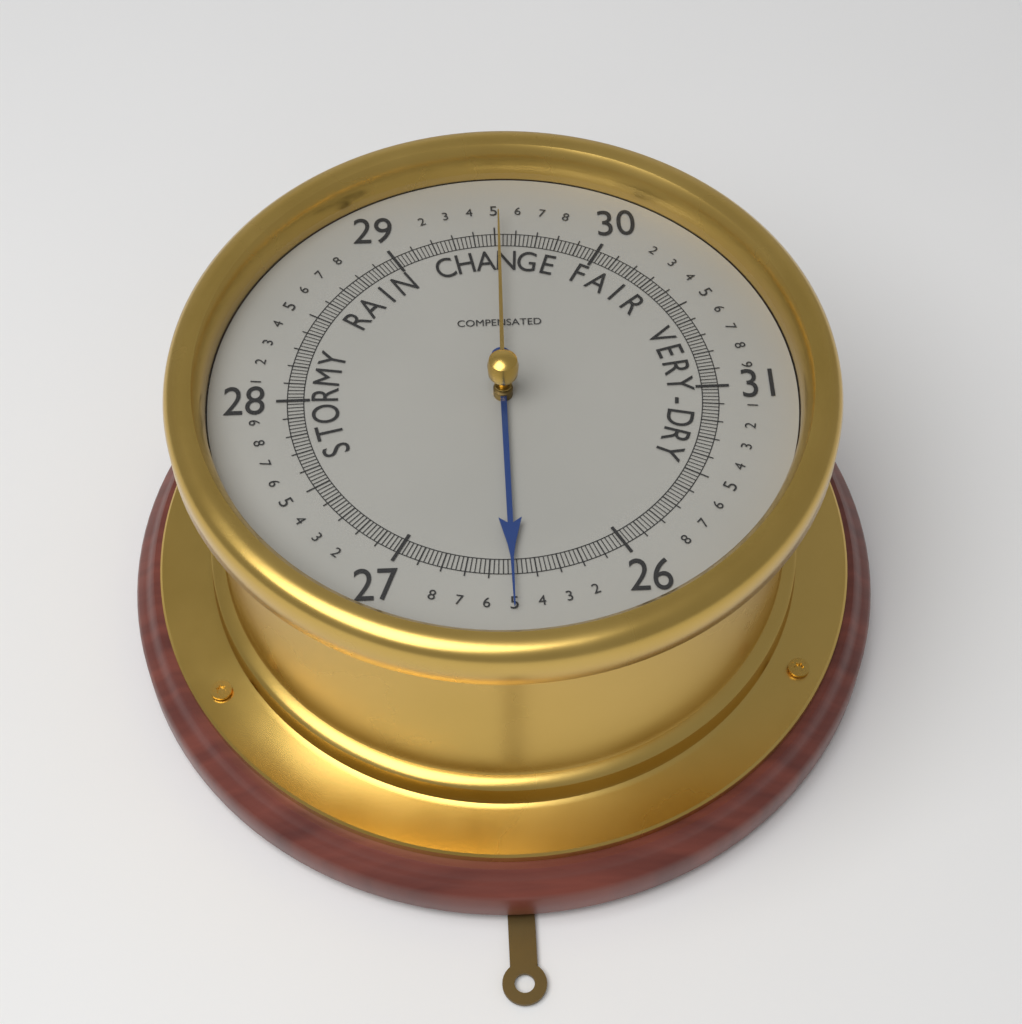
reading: 26.50 (no unit)
